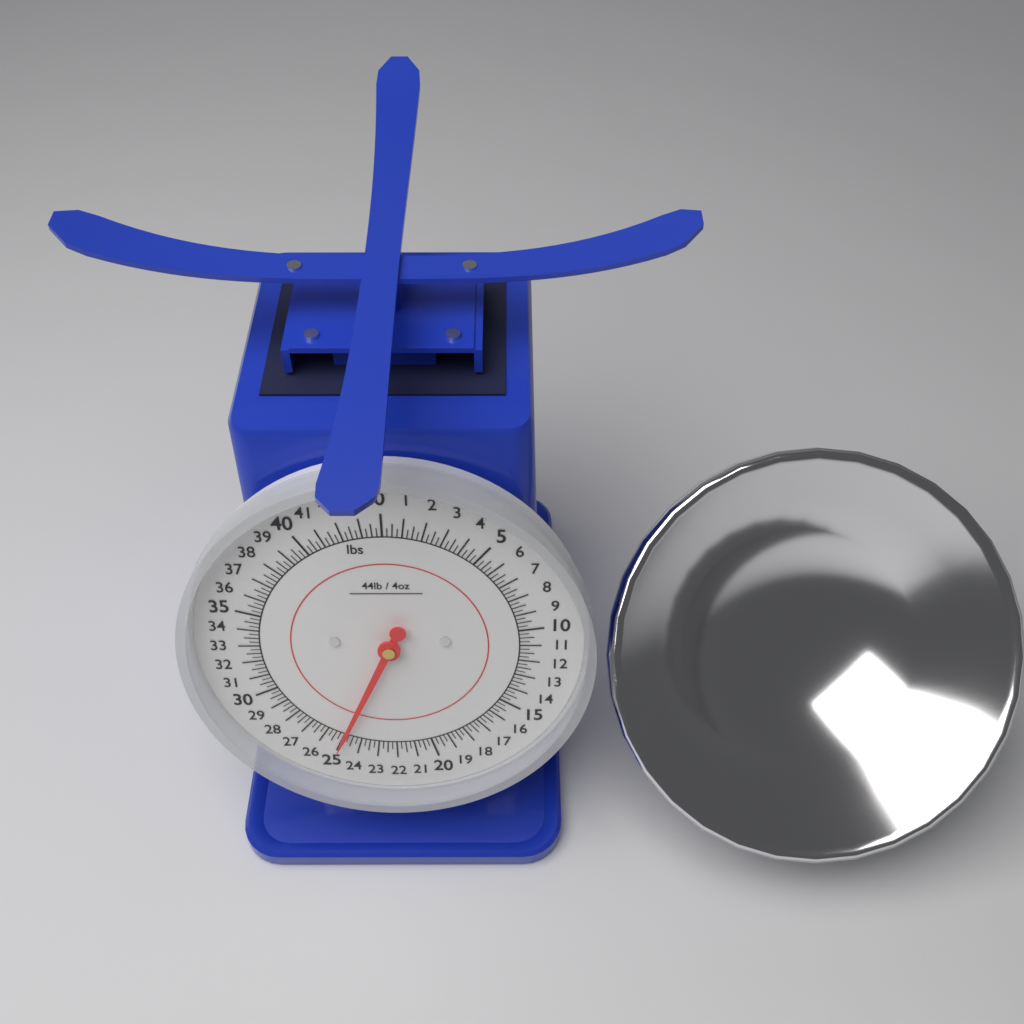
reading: 25.00 lbs
